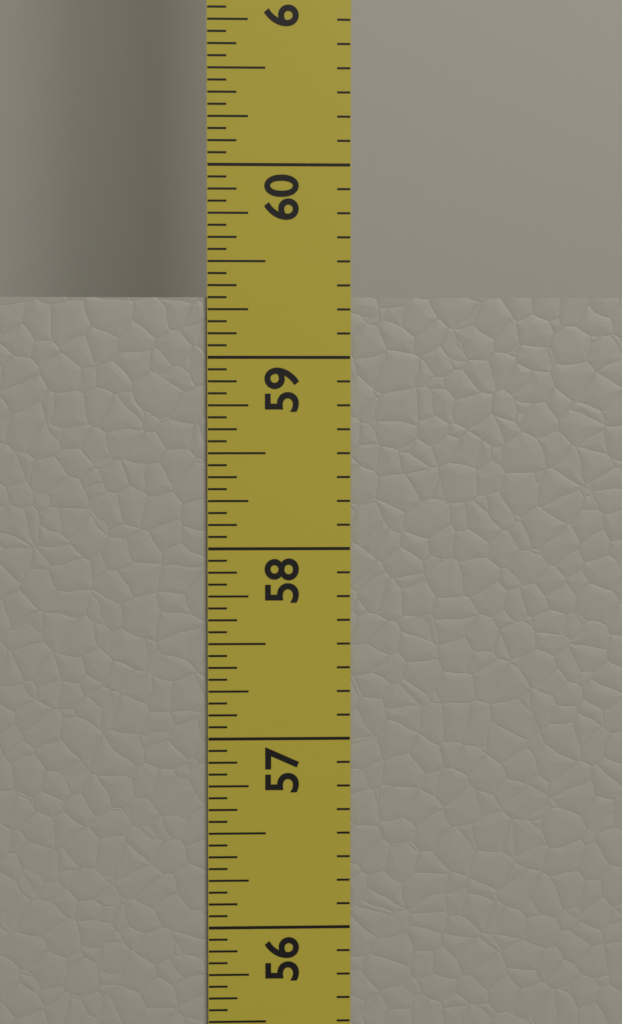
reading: 59.3125 in
